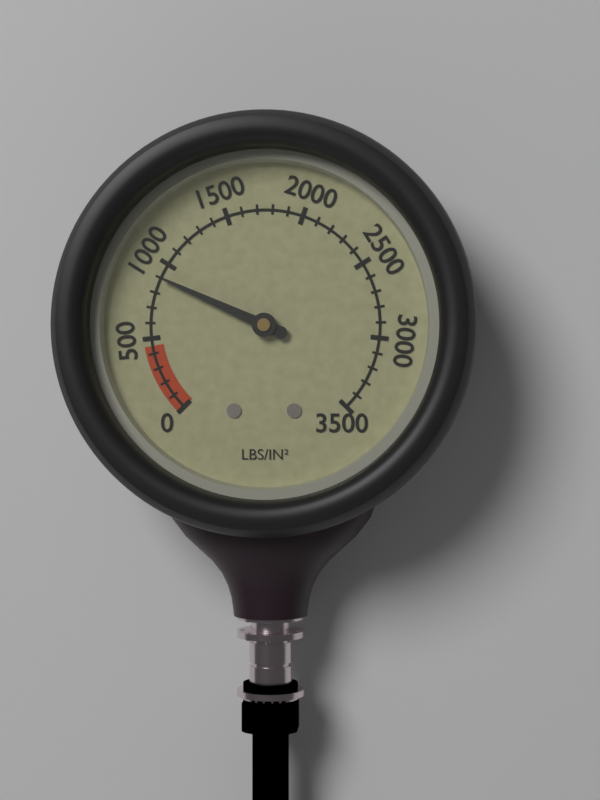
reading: 900 psi
